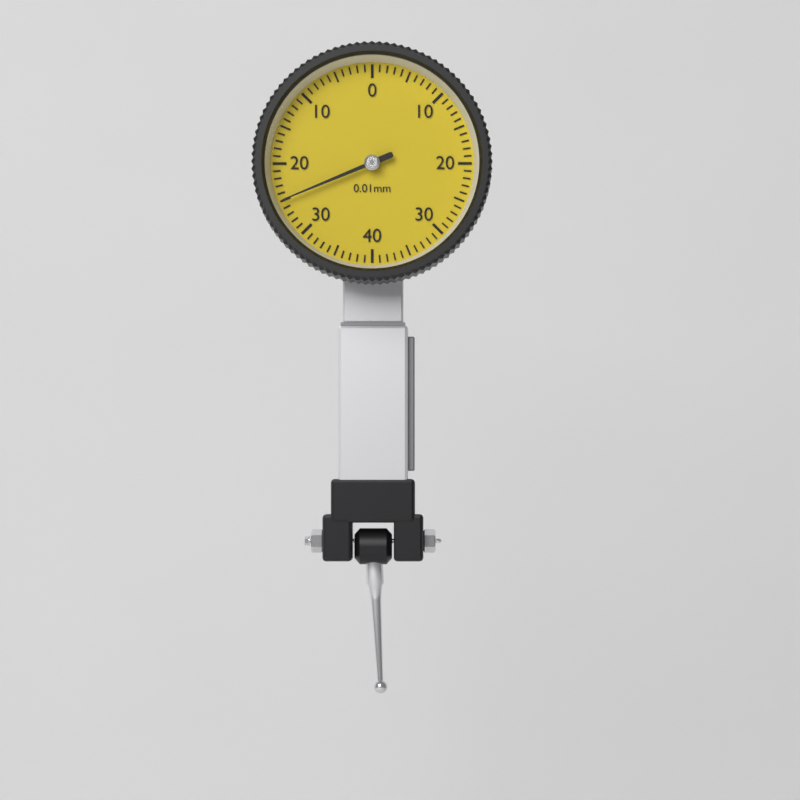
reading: 0.25 mm
